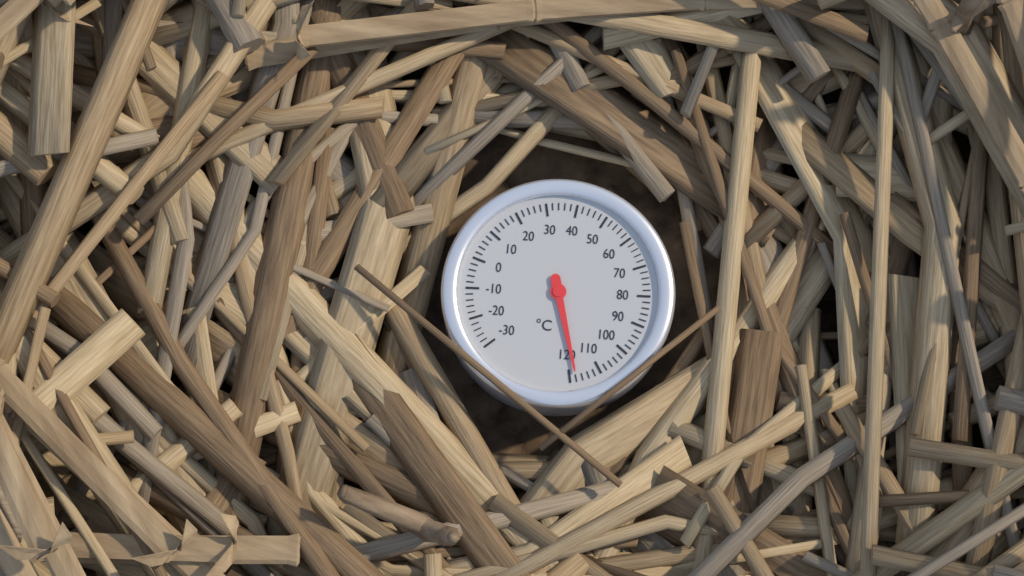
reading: 118 °C
